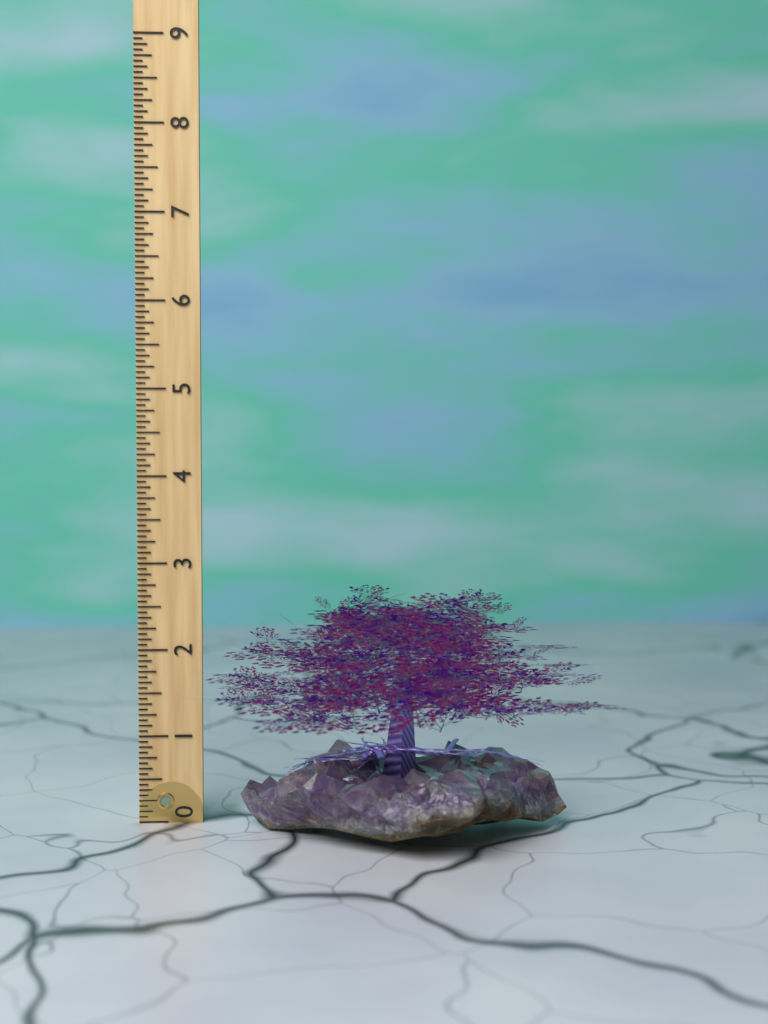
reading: 2.8125 (no unit)
